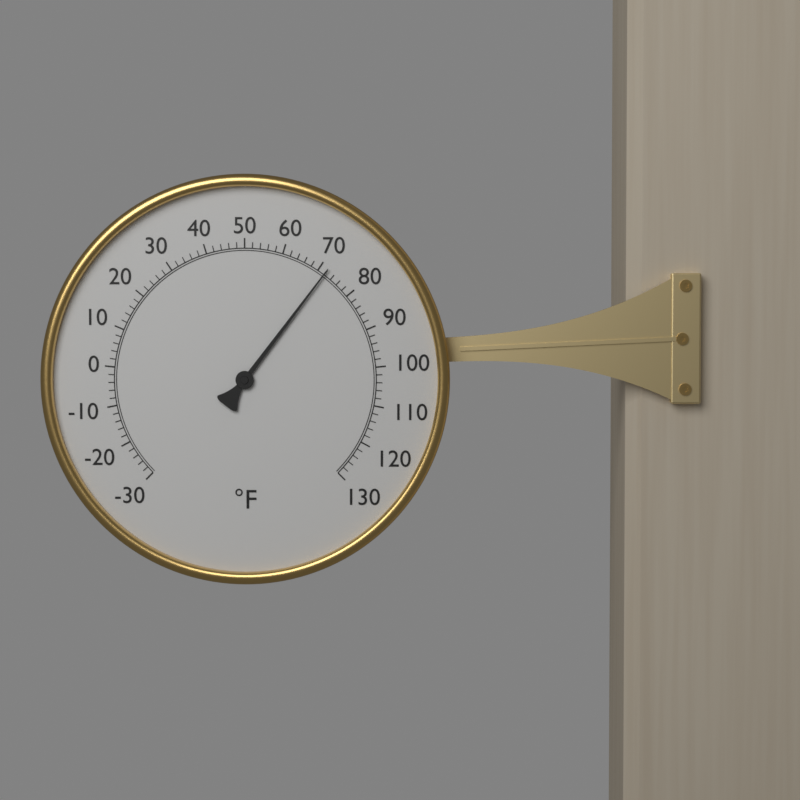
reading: 72 °F
